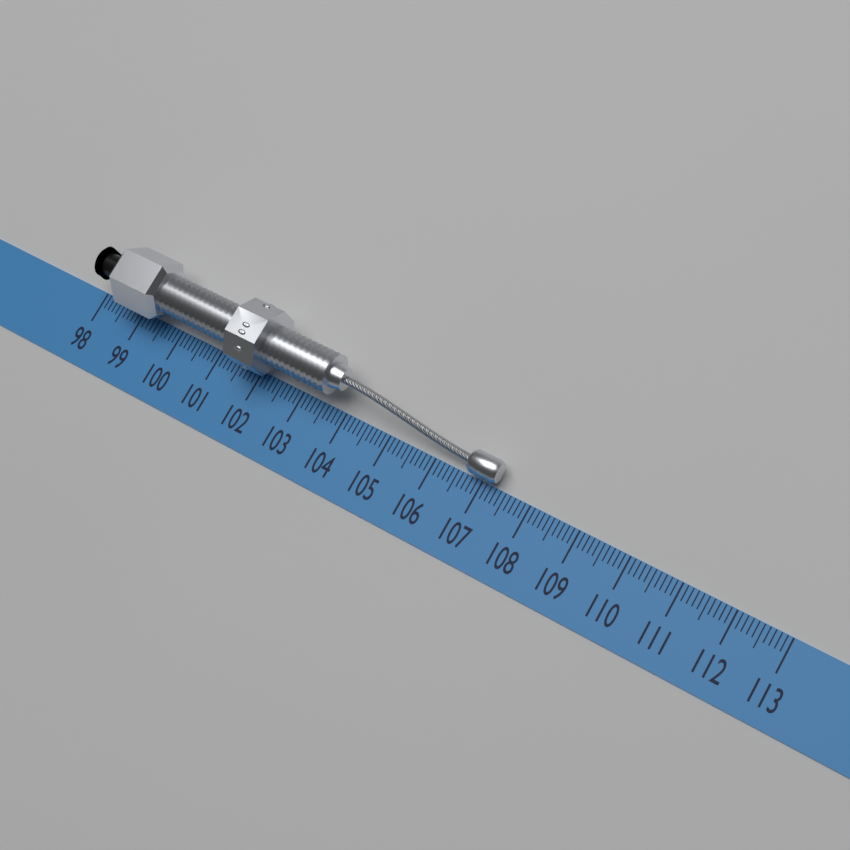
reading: 107.3 (no unit)
